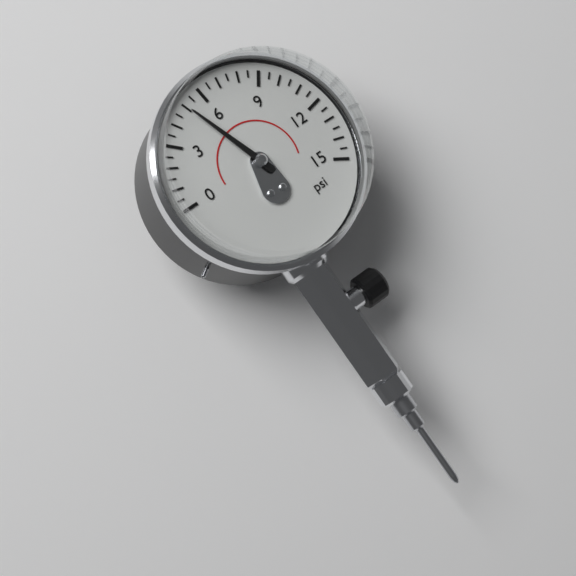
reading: 5.0 psi
